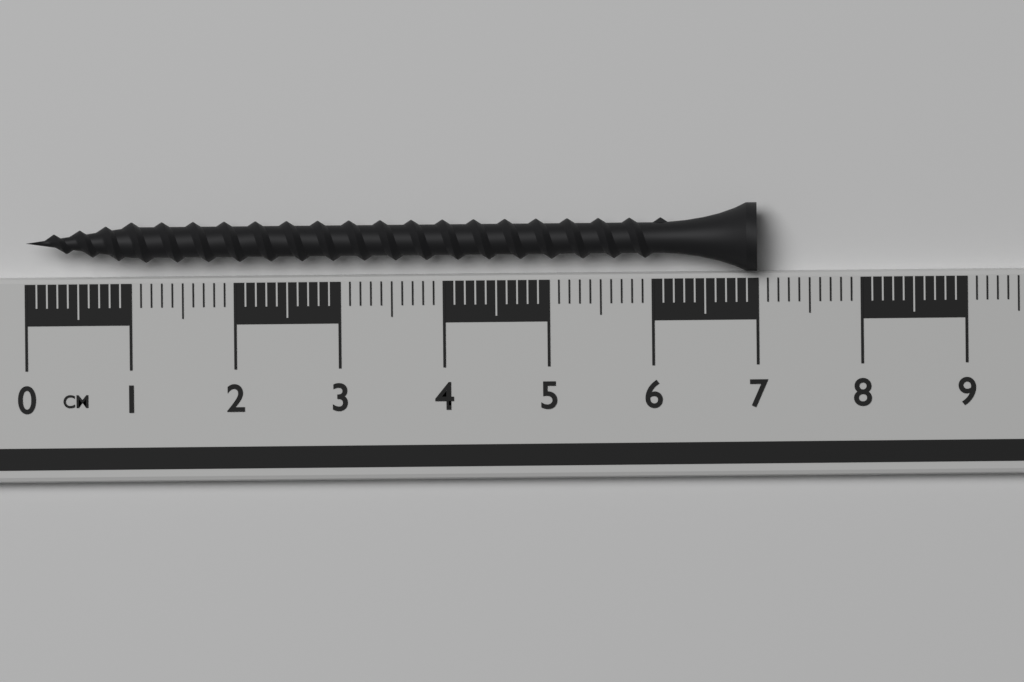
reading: 7.0 cm
